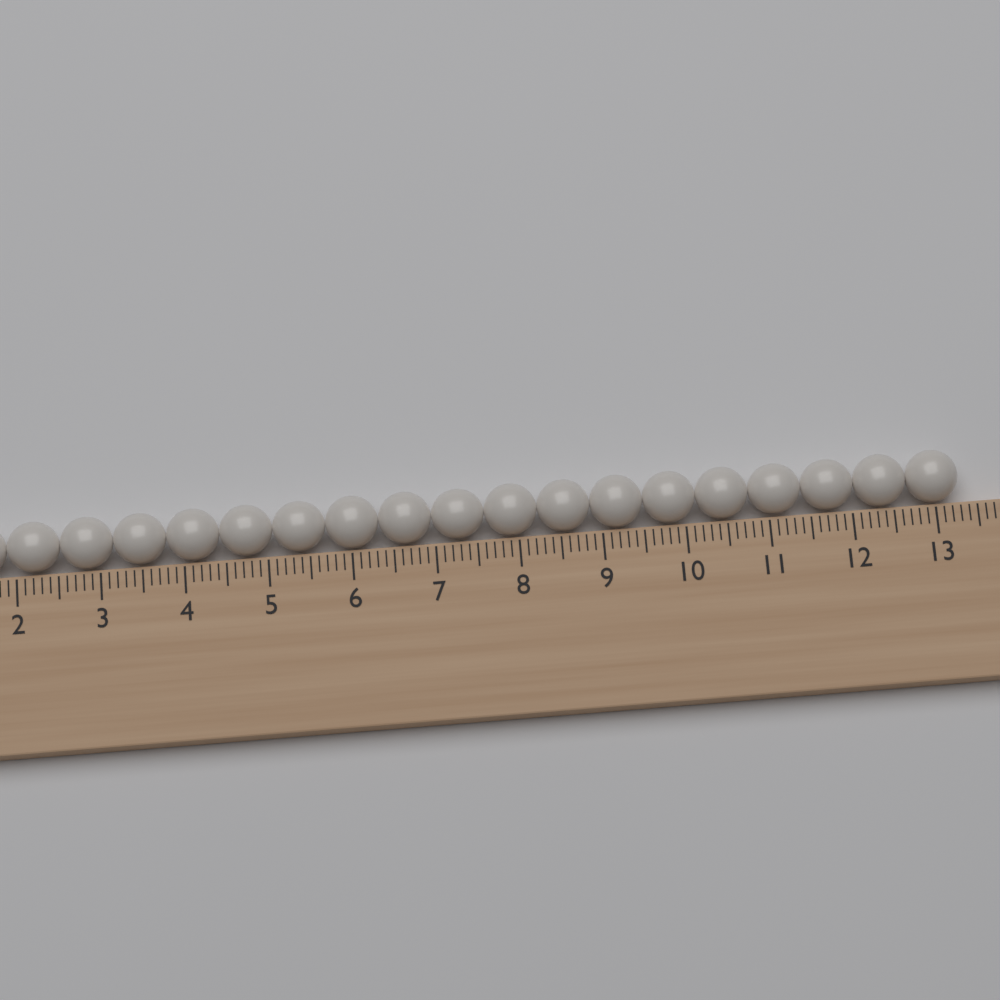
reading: 13.3 (no unit)
